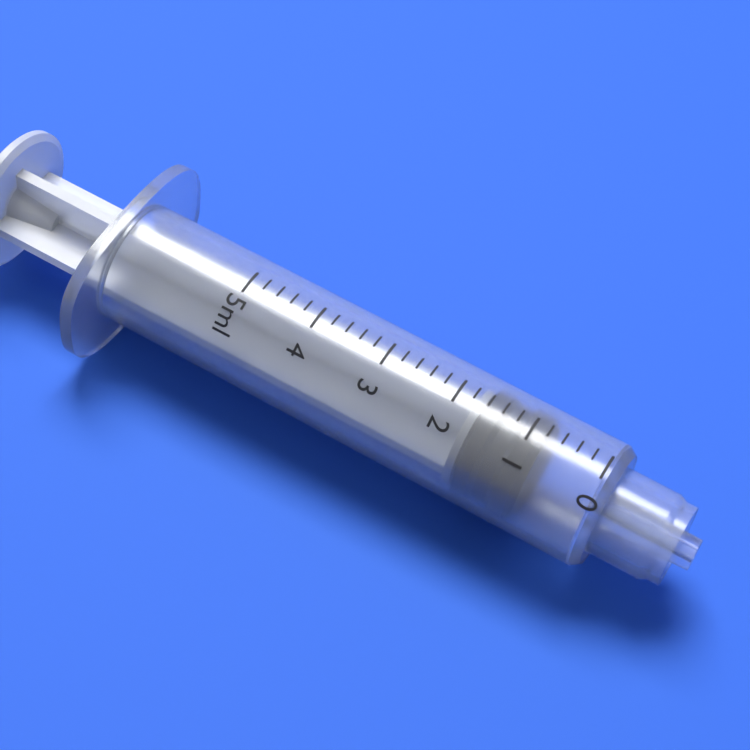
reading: 0.8 ml
